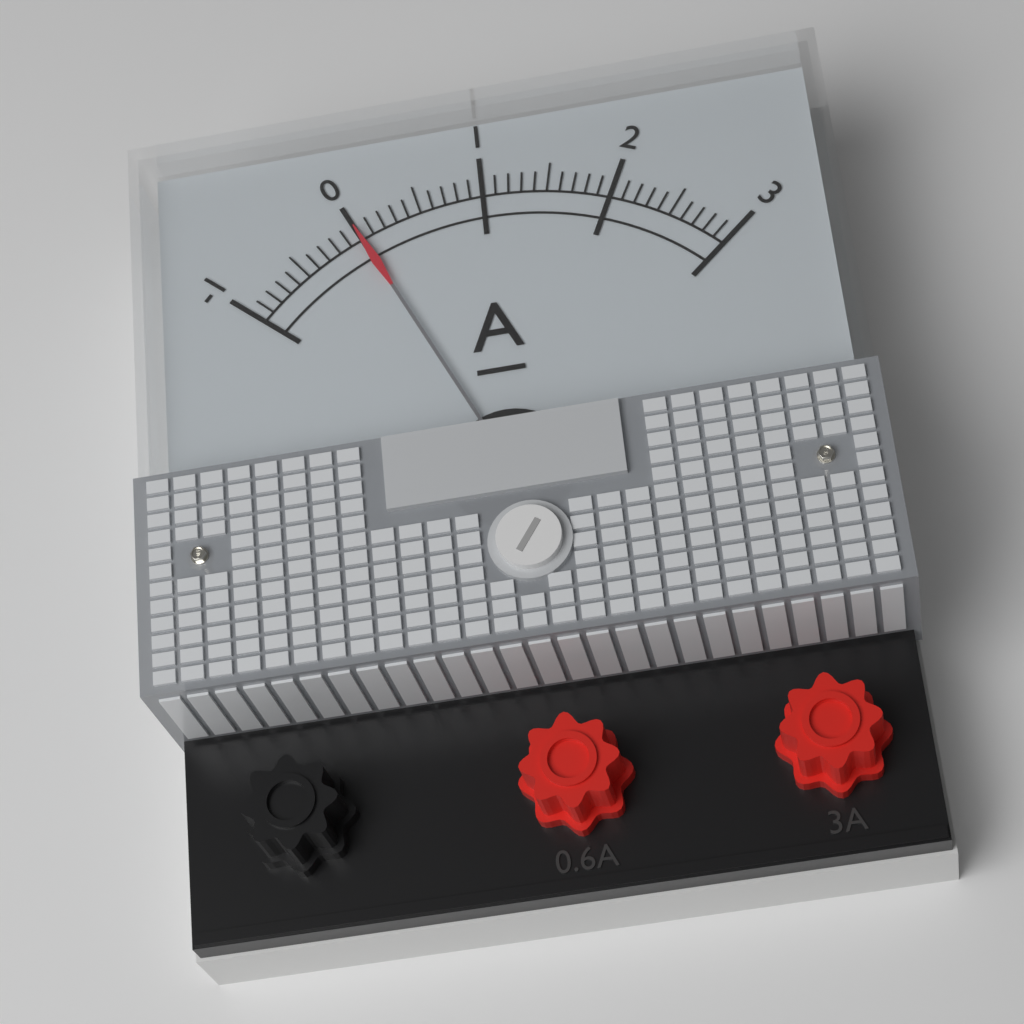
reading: 0.0 A
